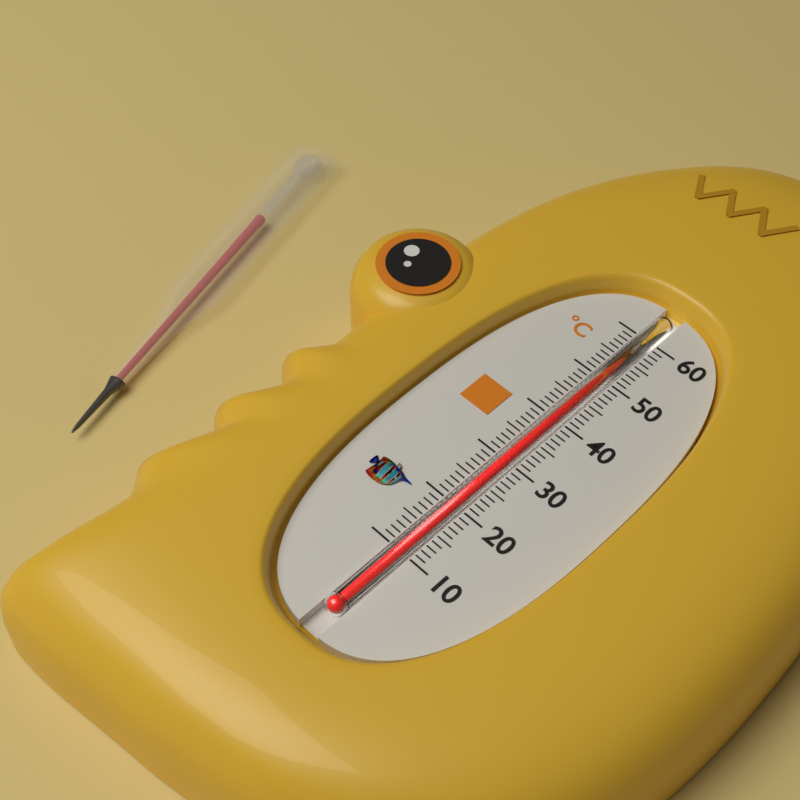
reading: 59 °C
